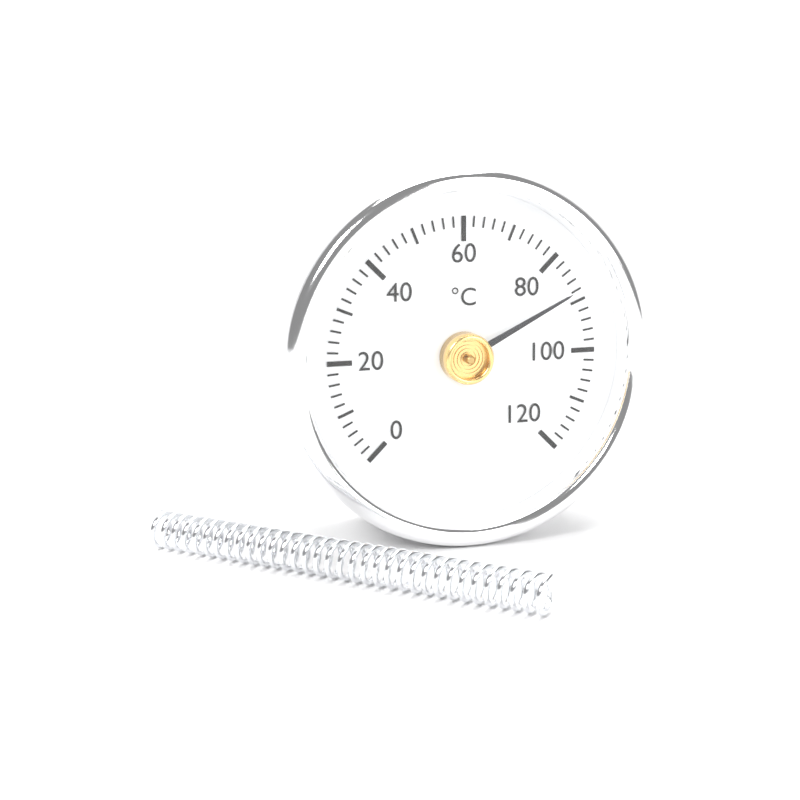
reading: 88 °C
